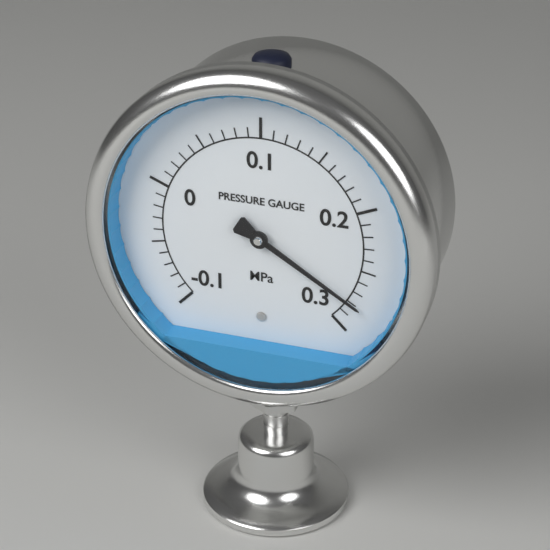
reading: 0.28 MPa
